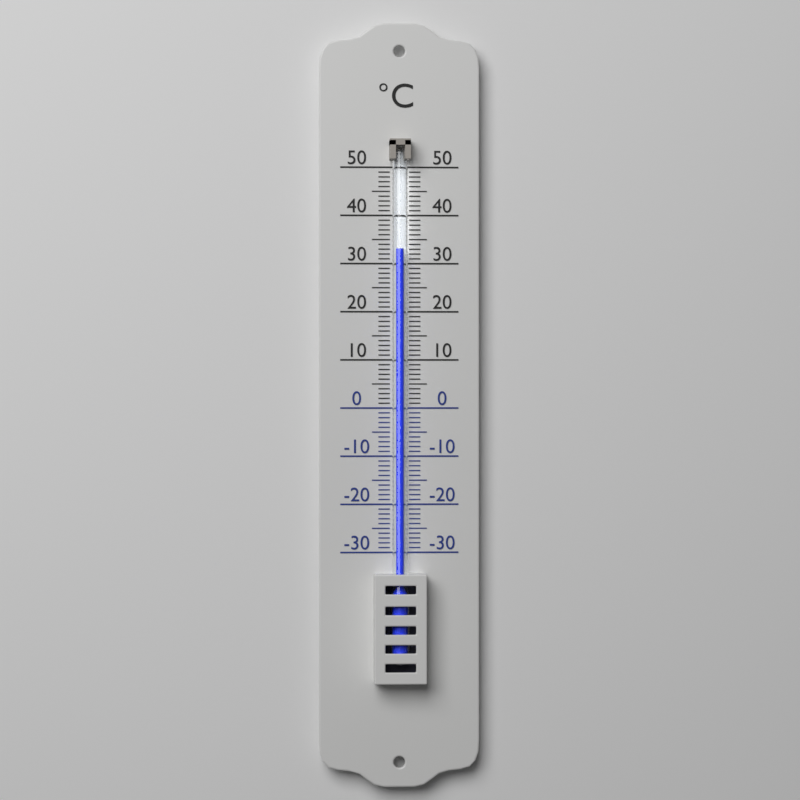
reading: 33 °C
